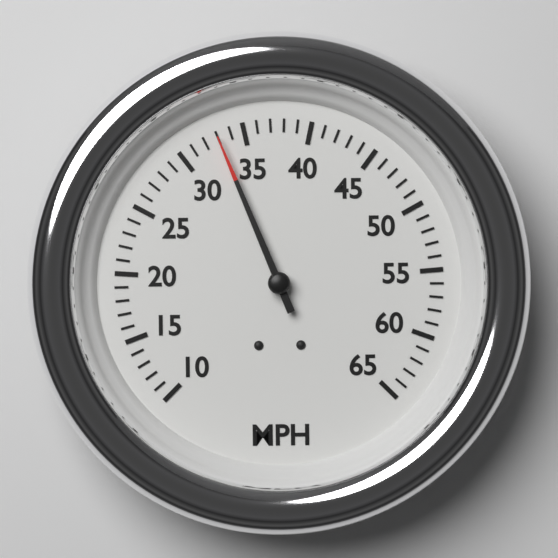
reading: 33 MPH
